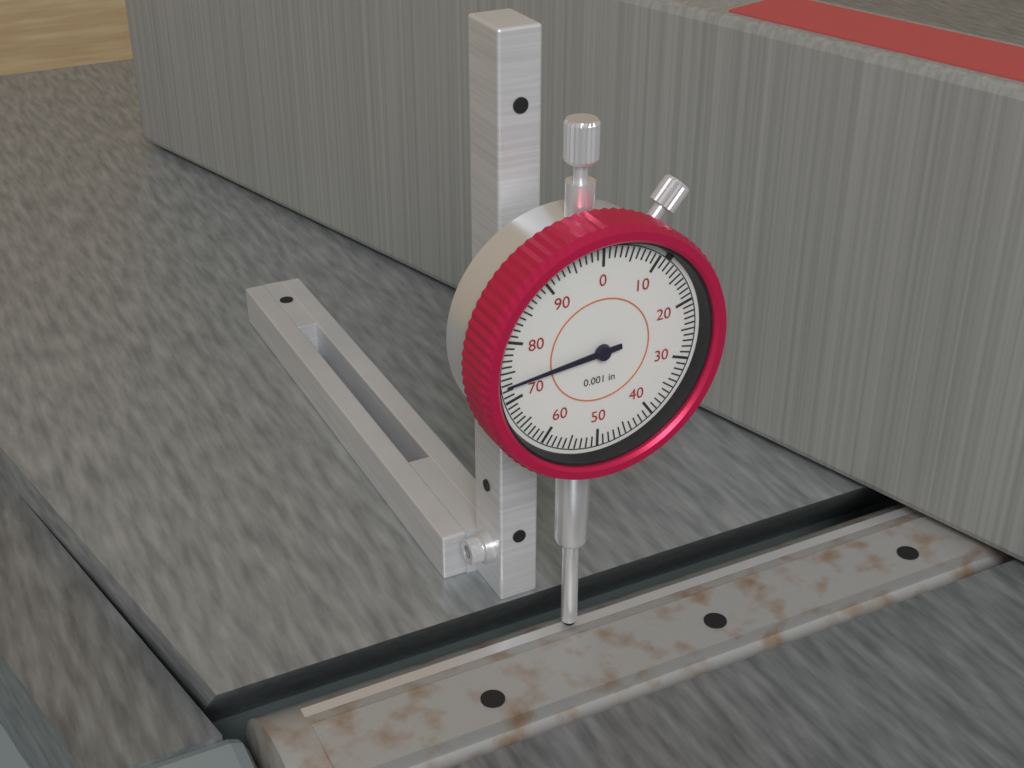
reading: 0.073 in
